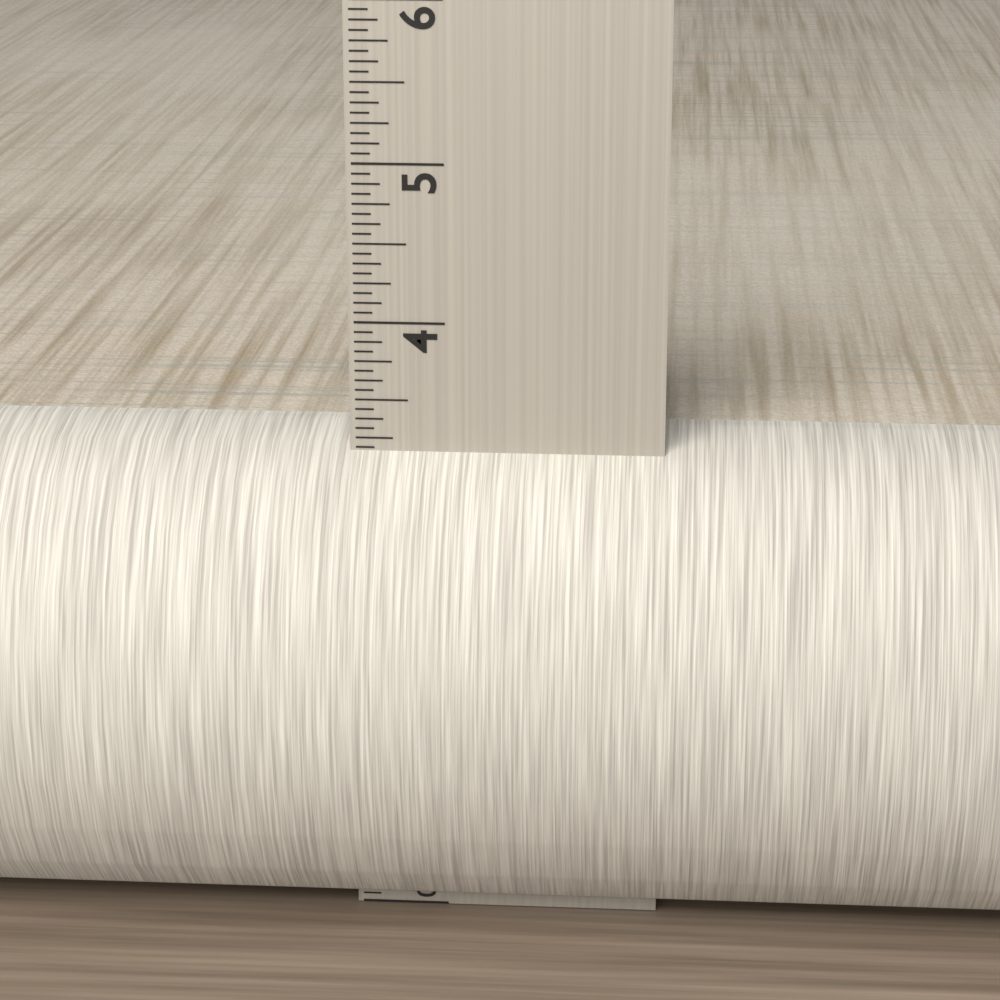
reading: 3.2500 in
